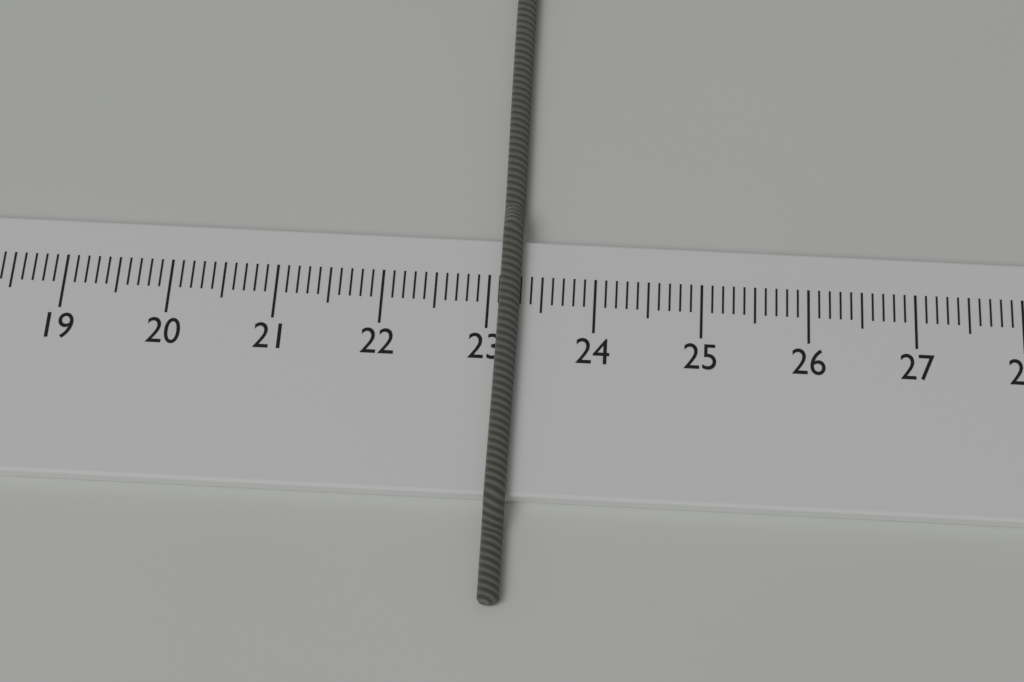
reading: 23.3 cm
